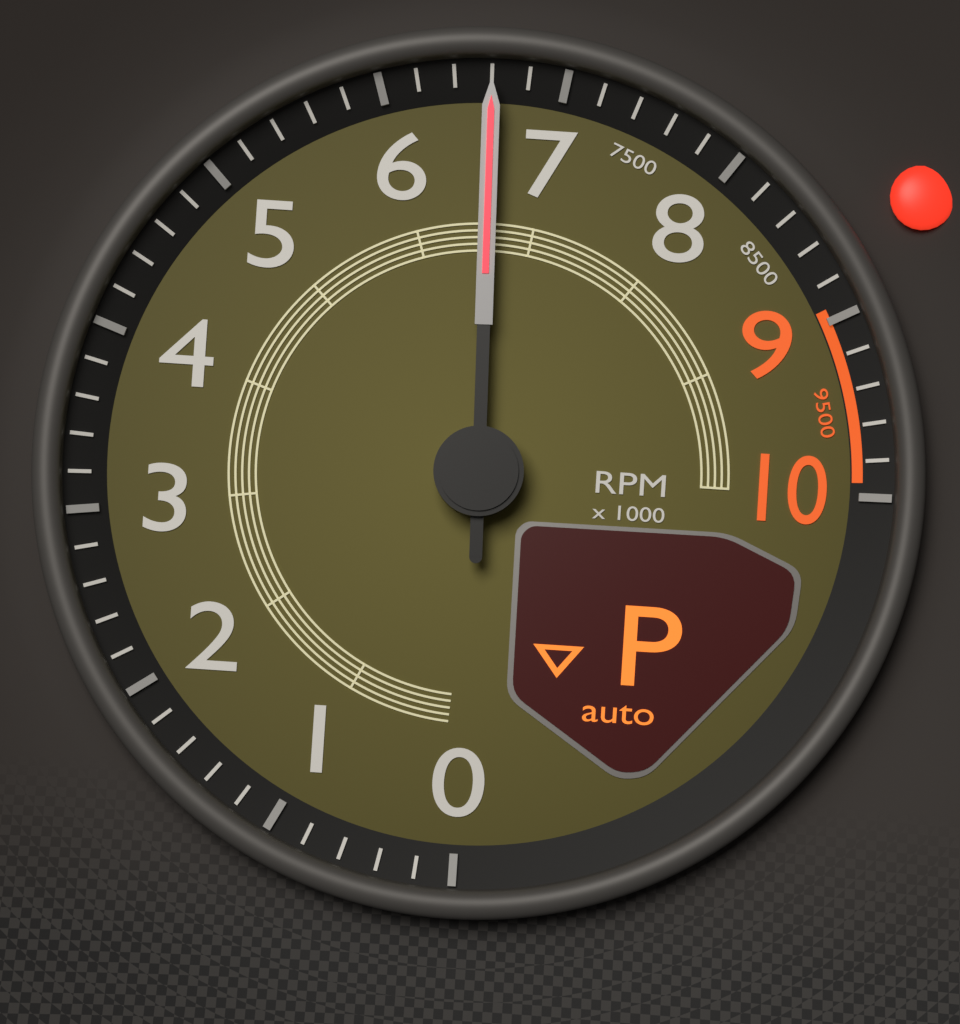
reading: 6600 RPM
